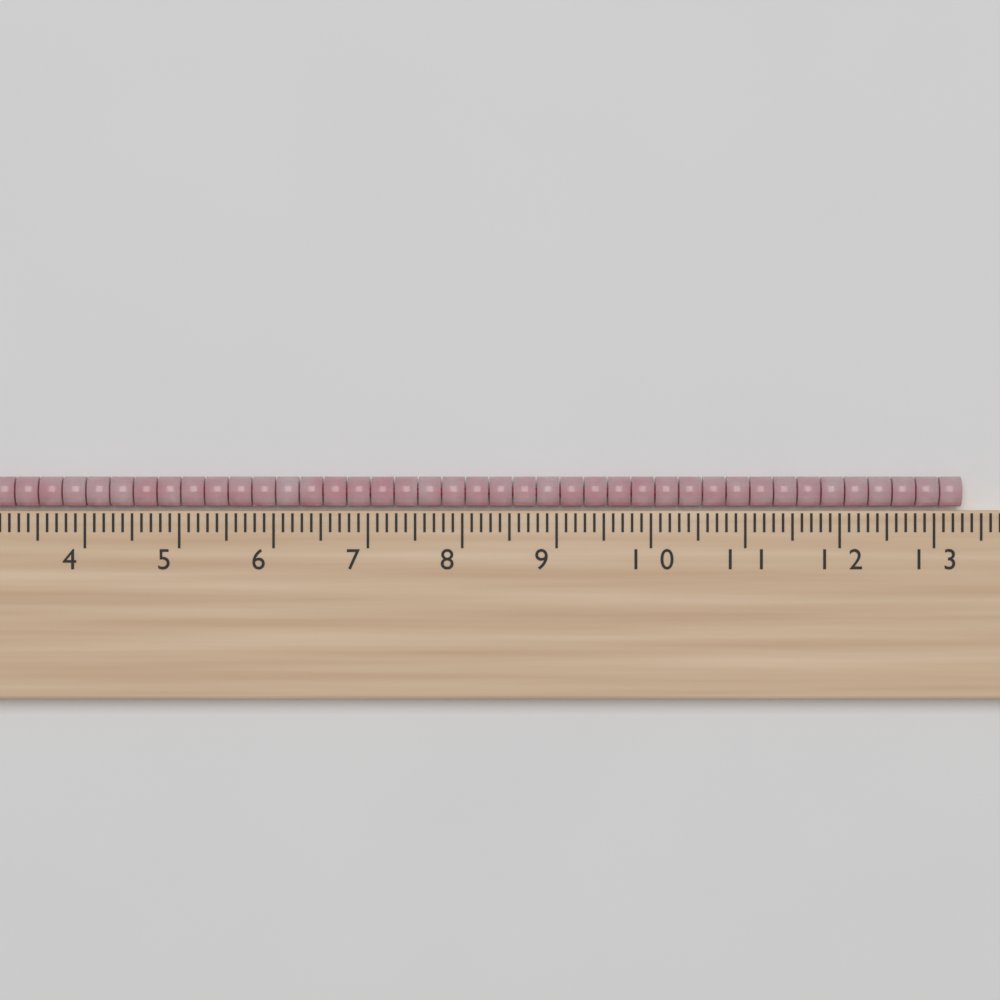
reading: 13.3 cm
